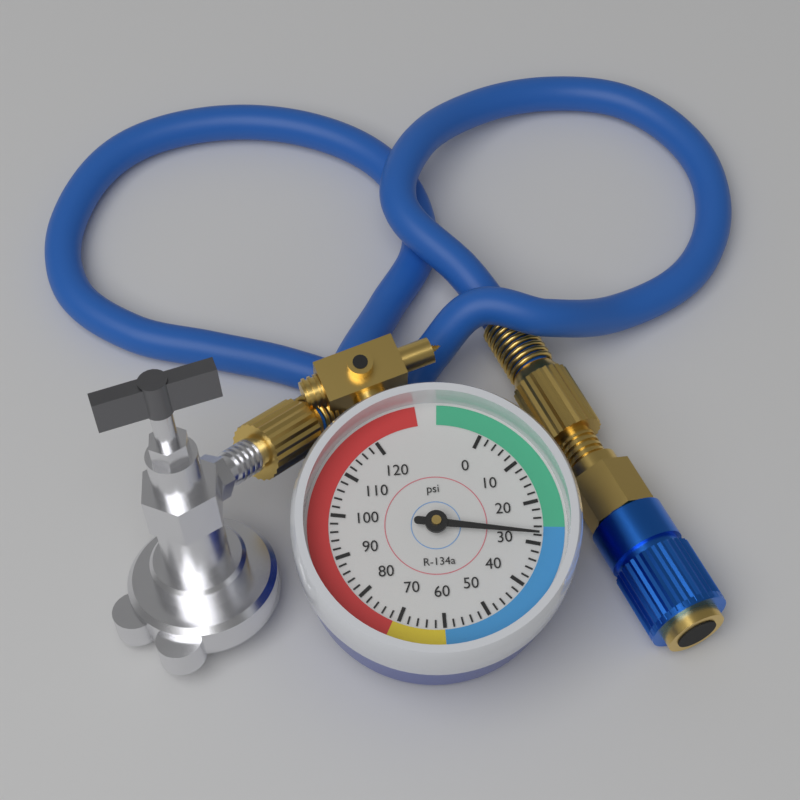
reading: 28 psi
